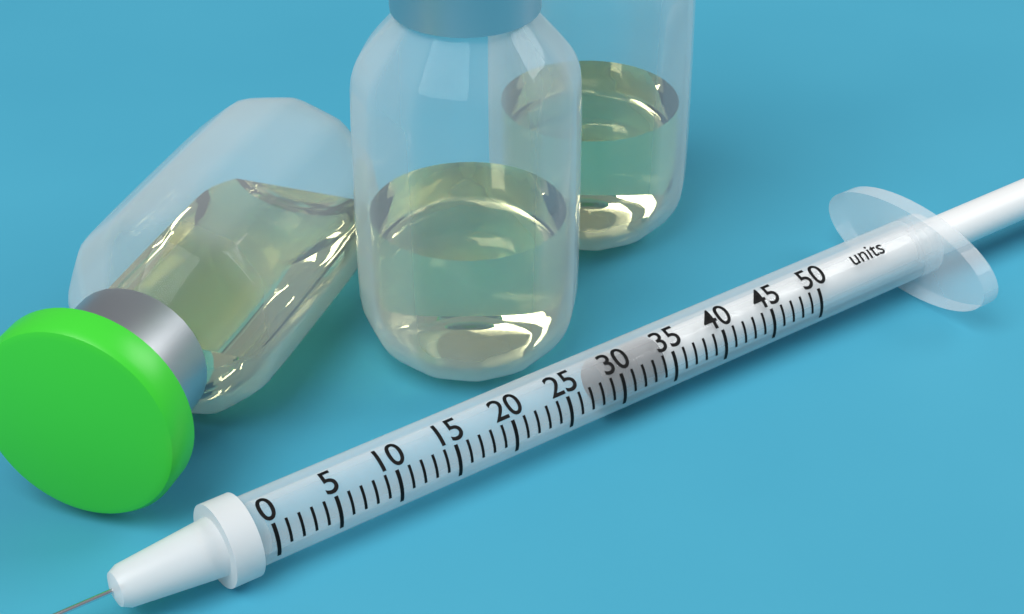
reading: 29 units
